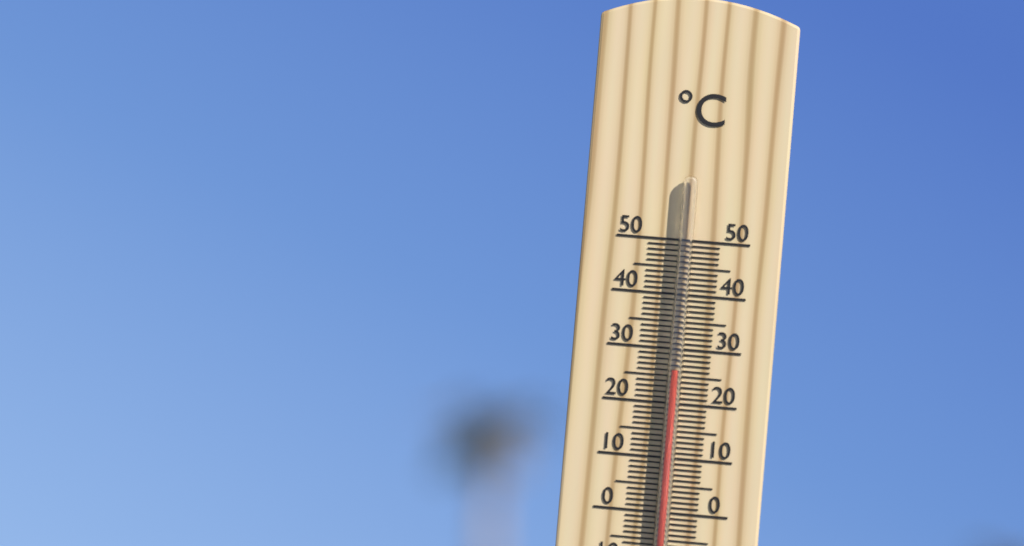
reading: 26 °C
